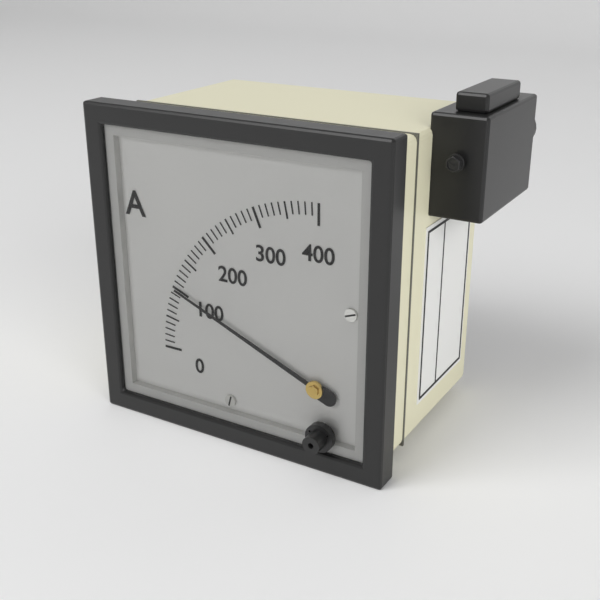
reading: 100 A
